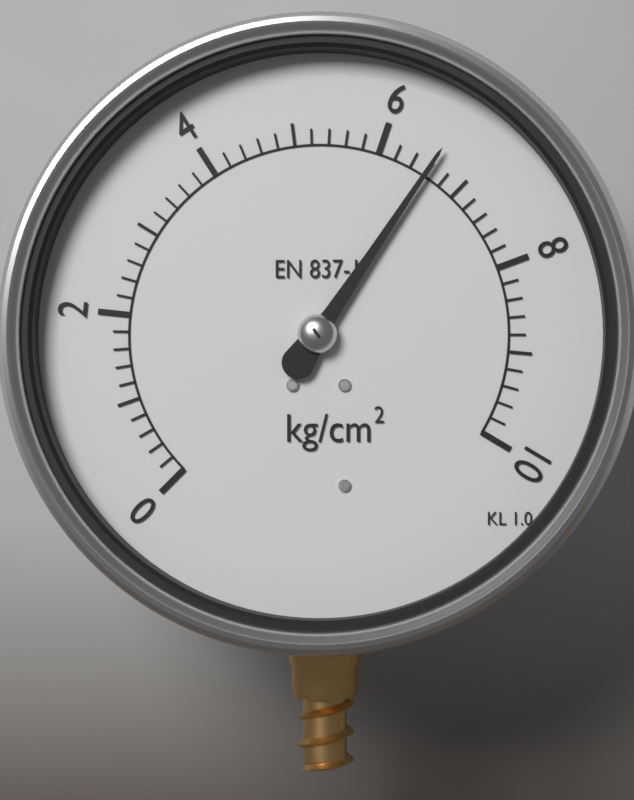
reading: 6.6 kg/cm²
